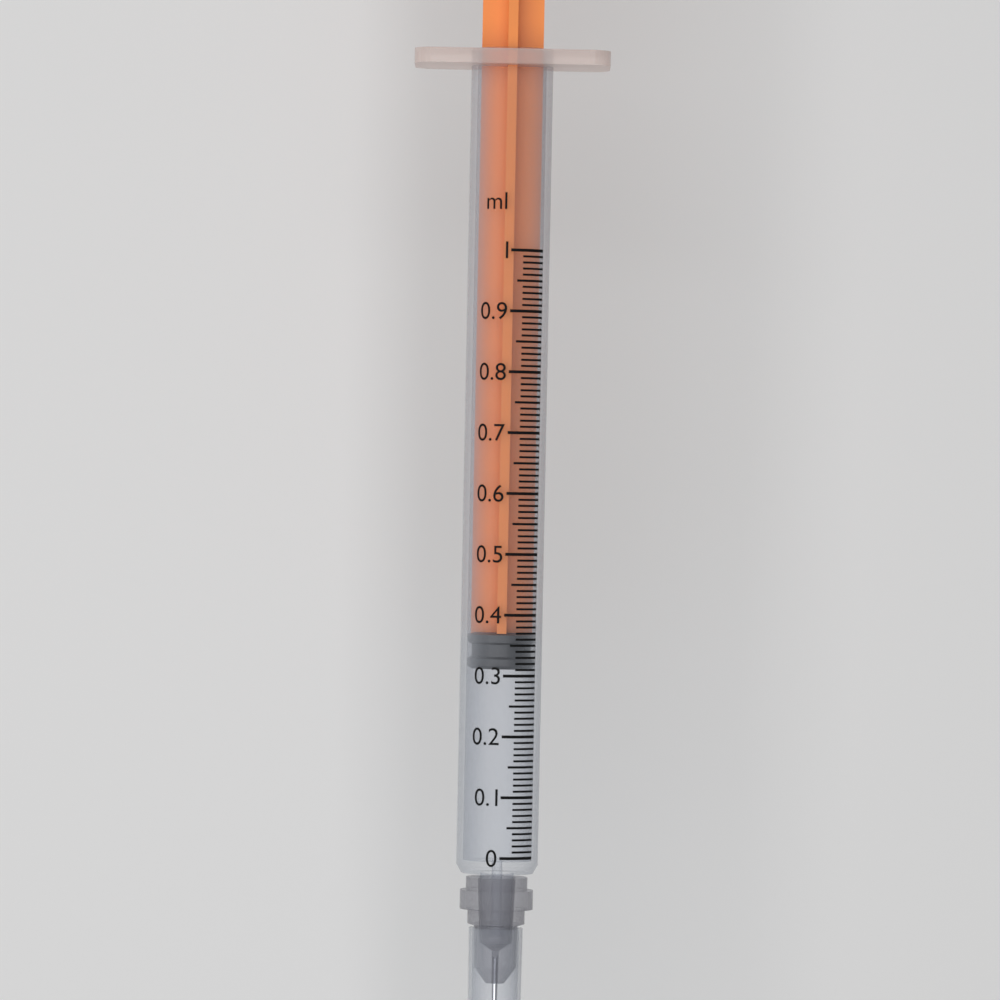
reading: 0.31 ml
